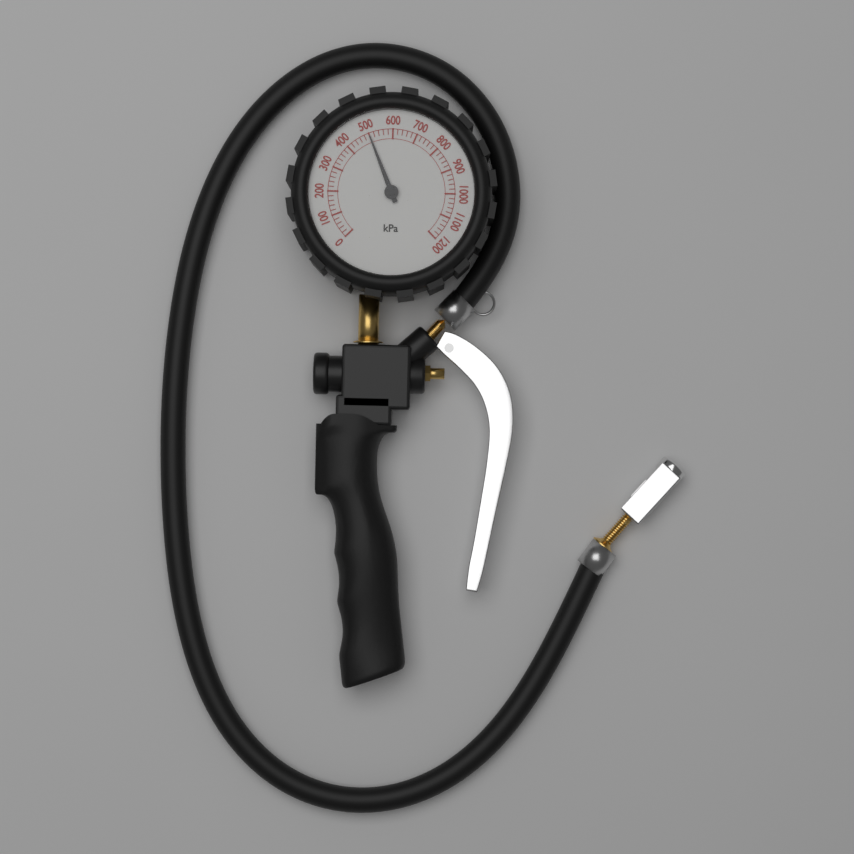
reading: 500 kPa
